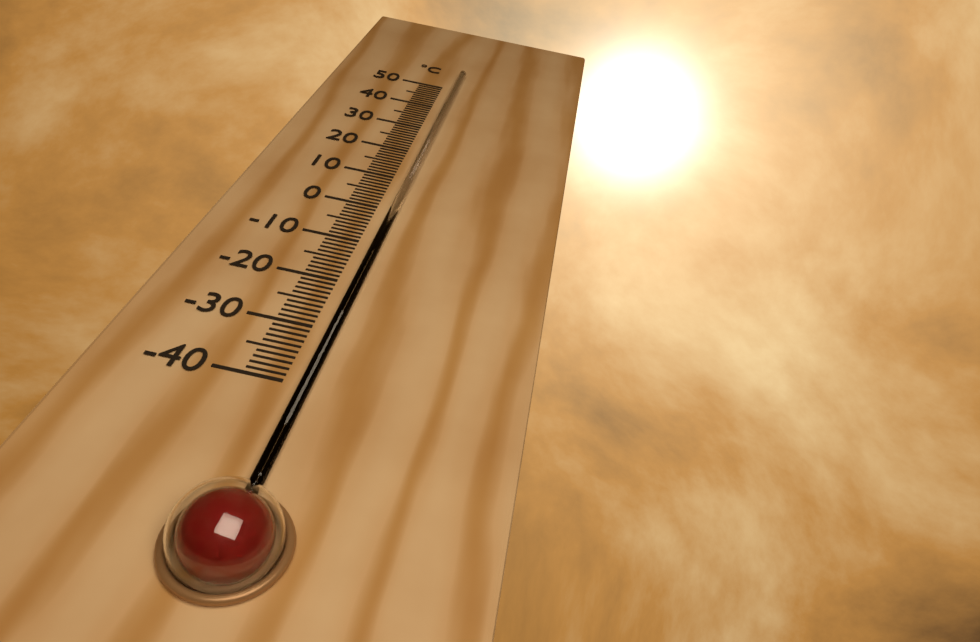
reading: -11 °C
